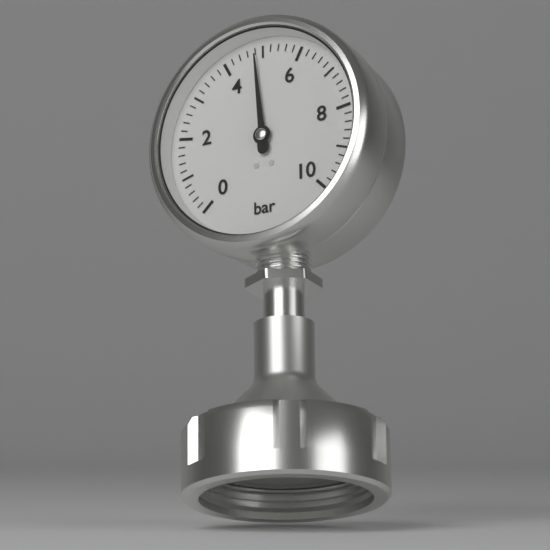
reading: 4.8 bar
